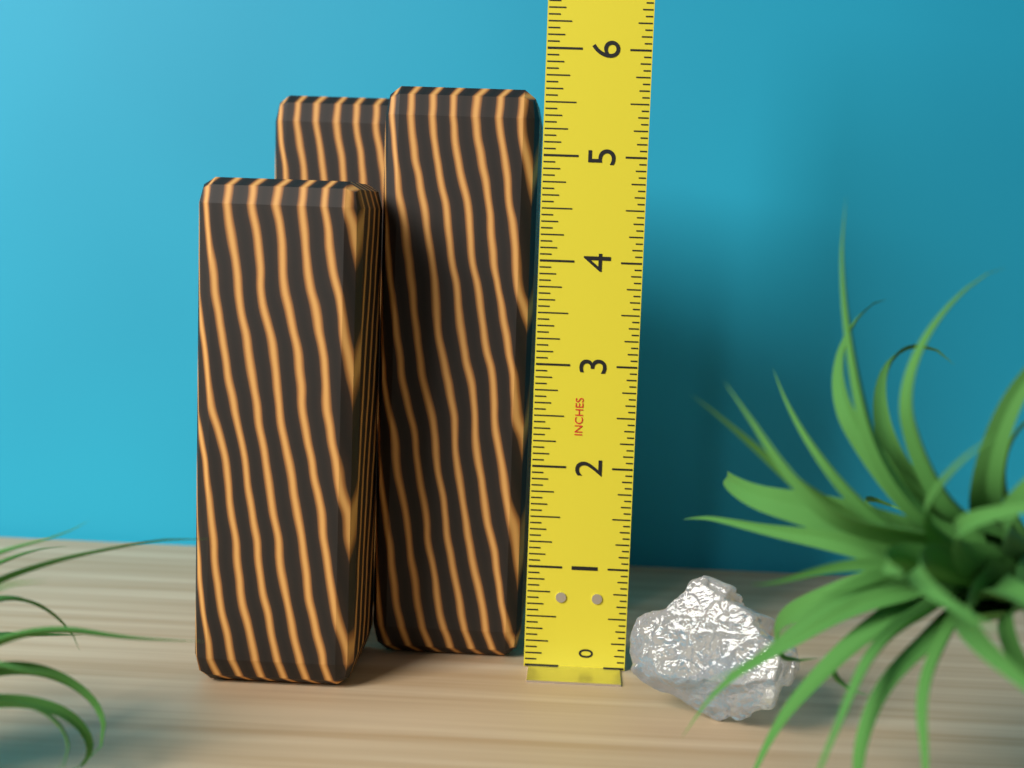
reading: 5.6250 in
